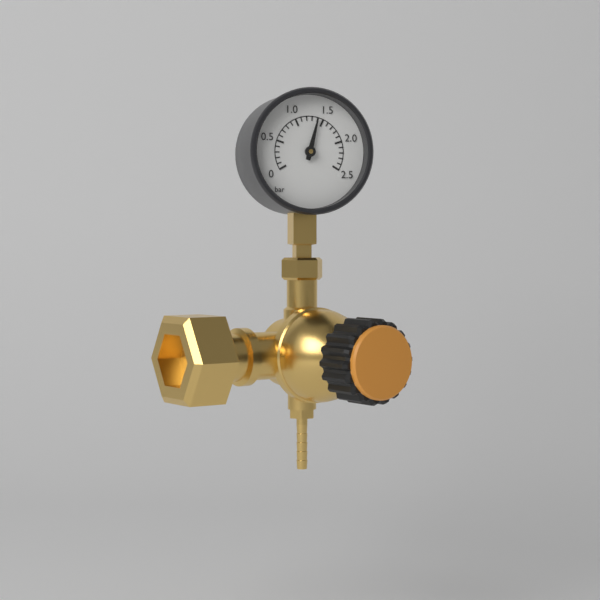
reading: 1.4 bar
